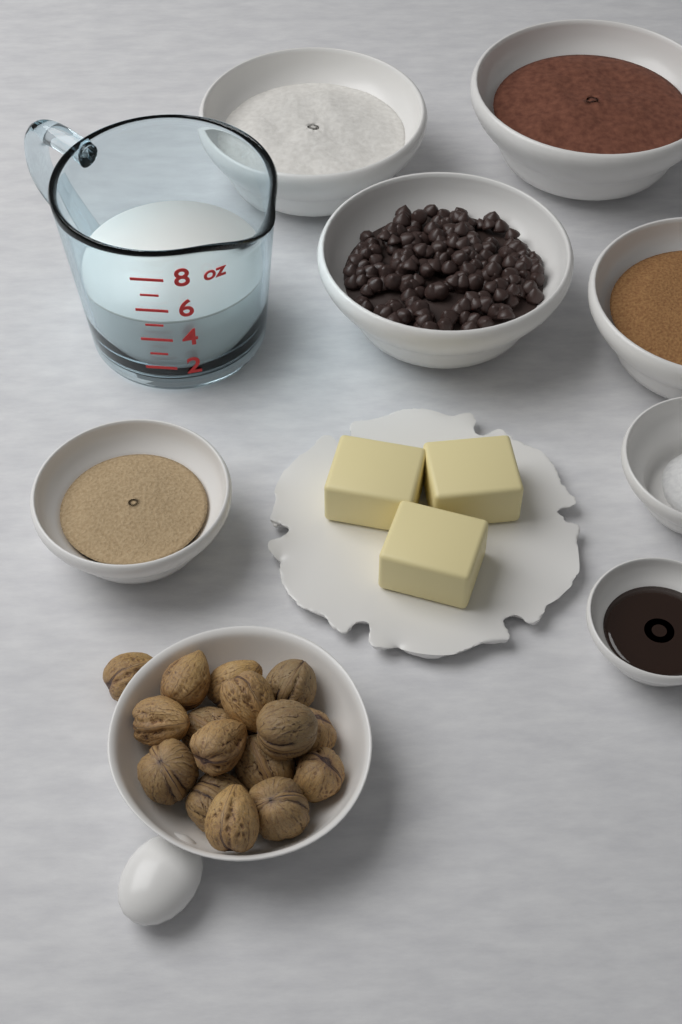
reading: 5 oz
